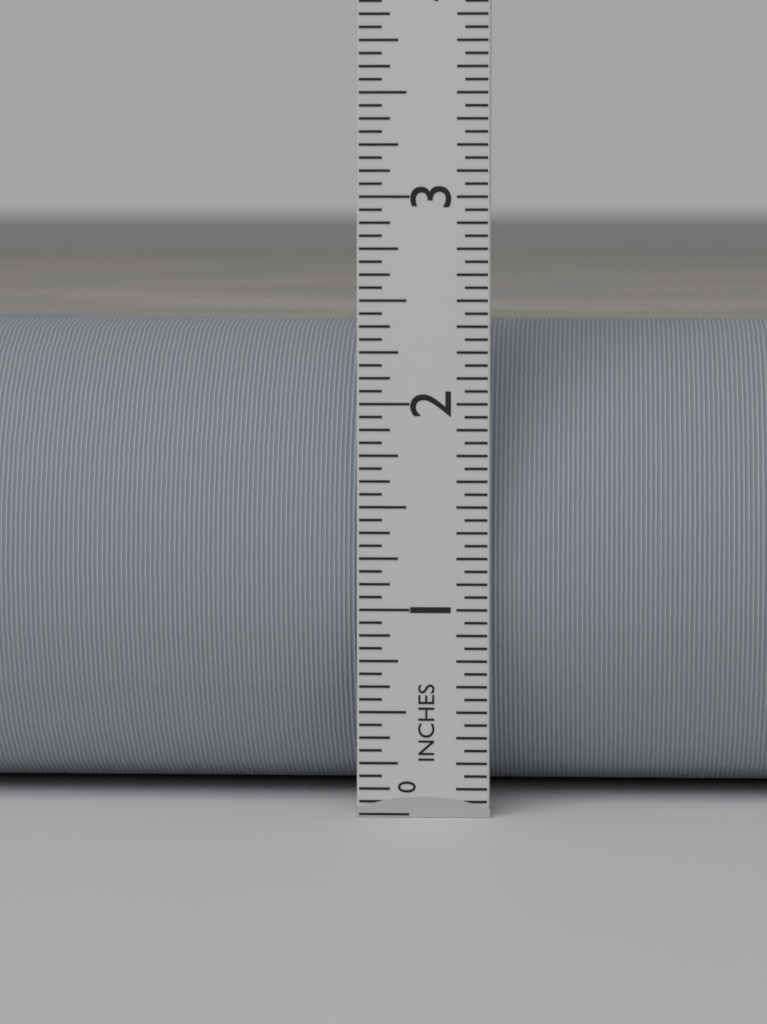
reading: 2.3750 in
